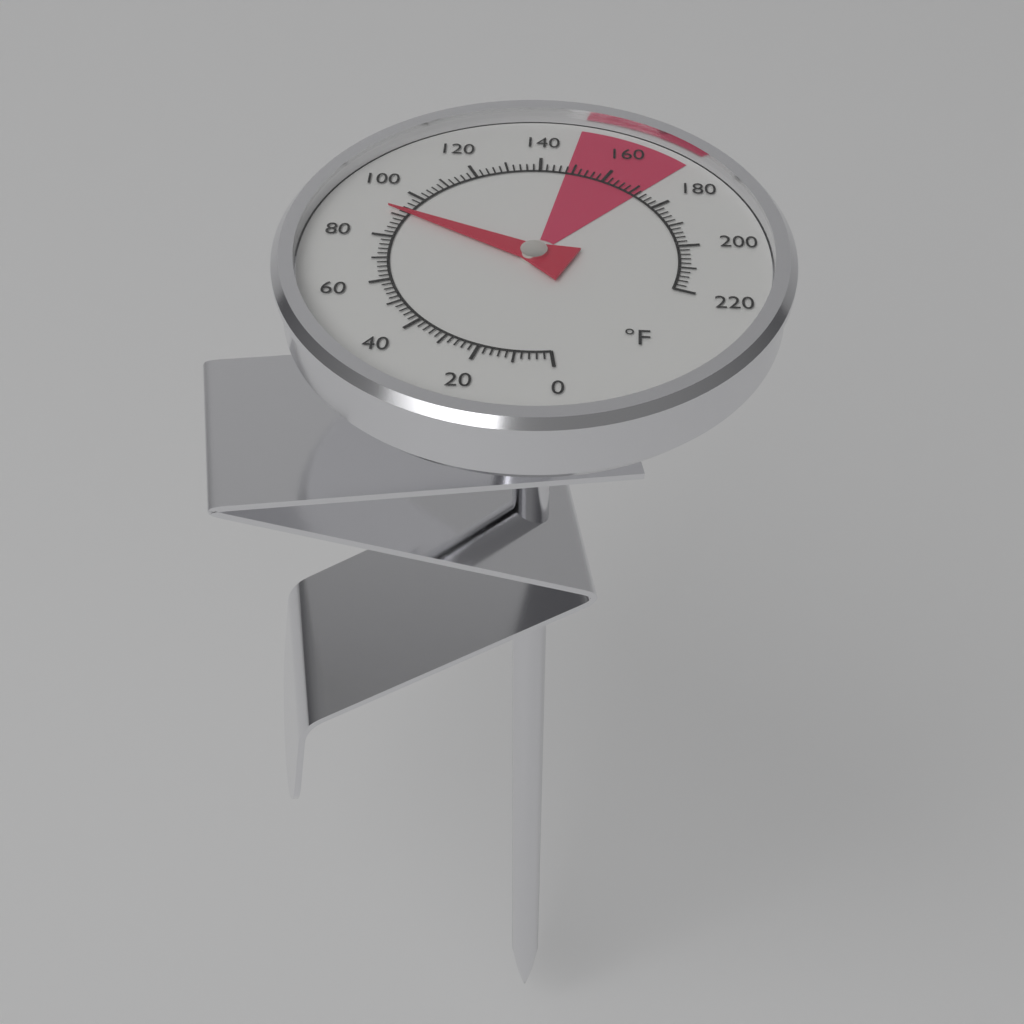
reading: 92 °F
